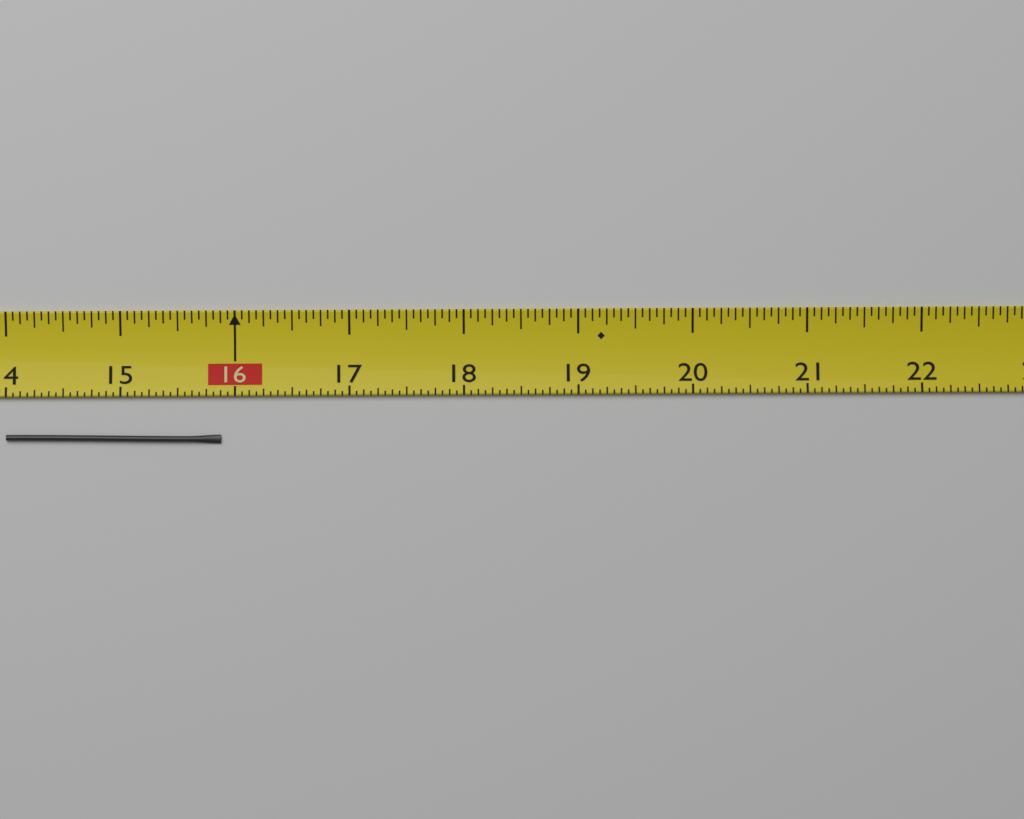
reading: 15.8750 (no unit)
